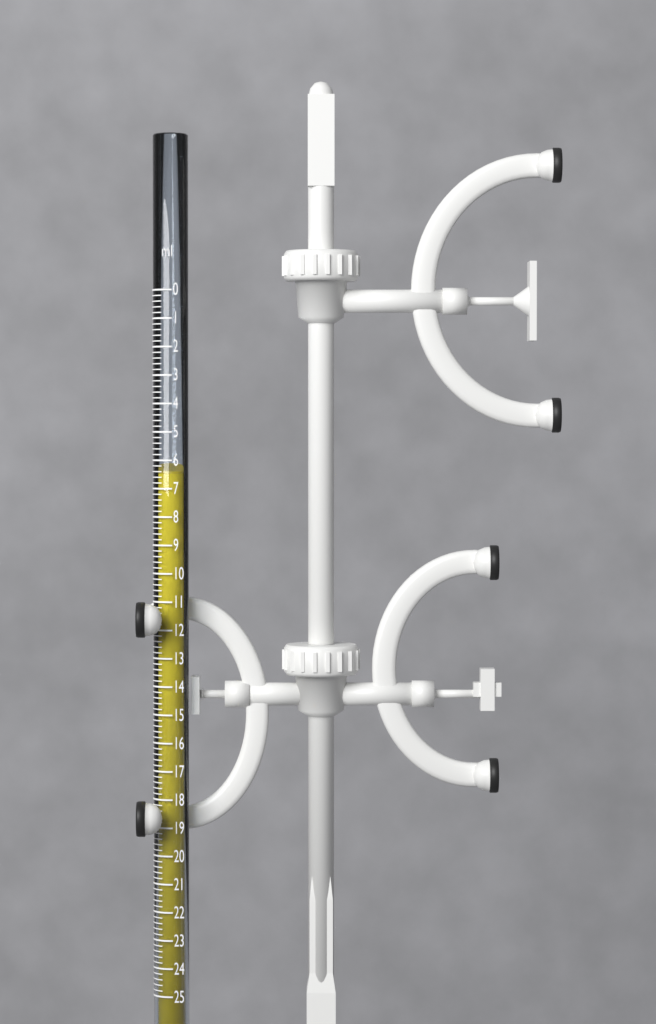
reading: 6.4 ml
